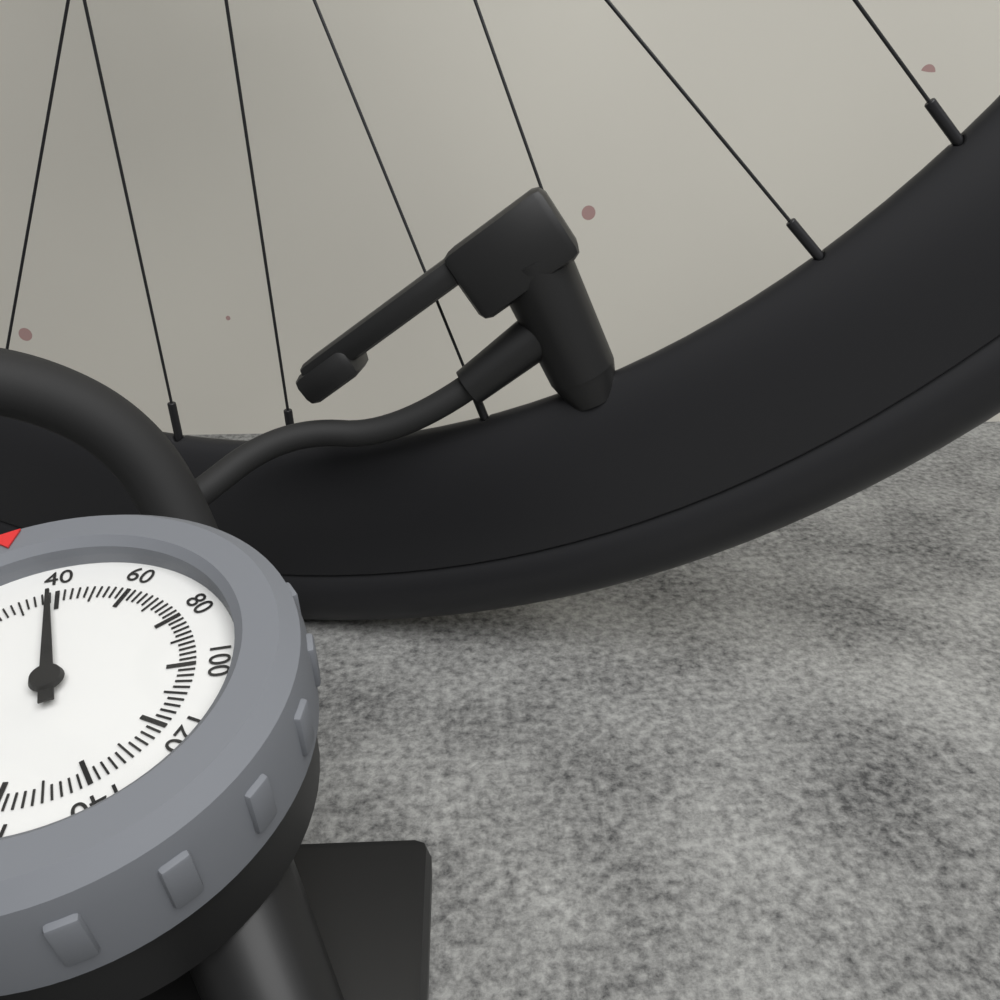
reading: 38 psi
